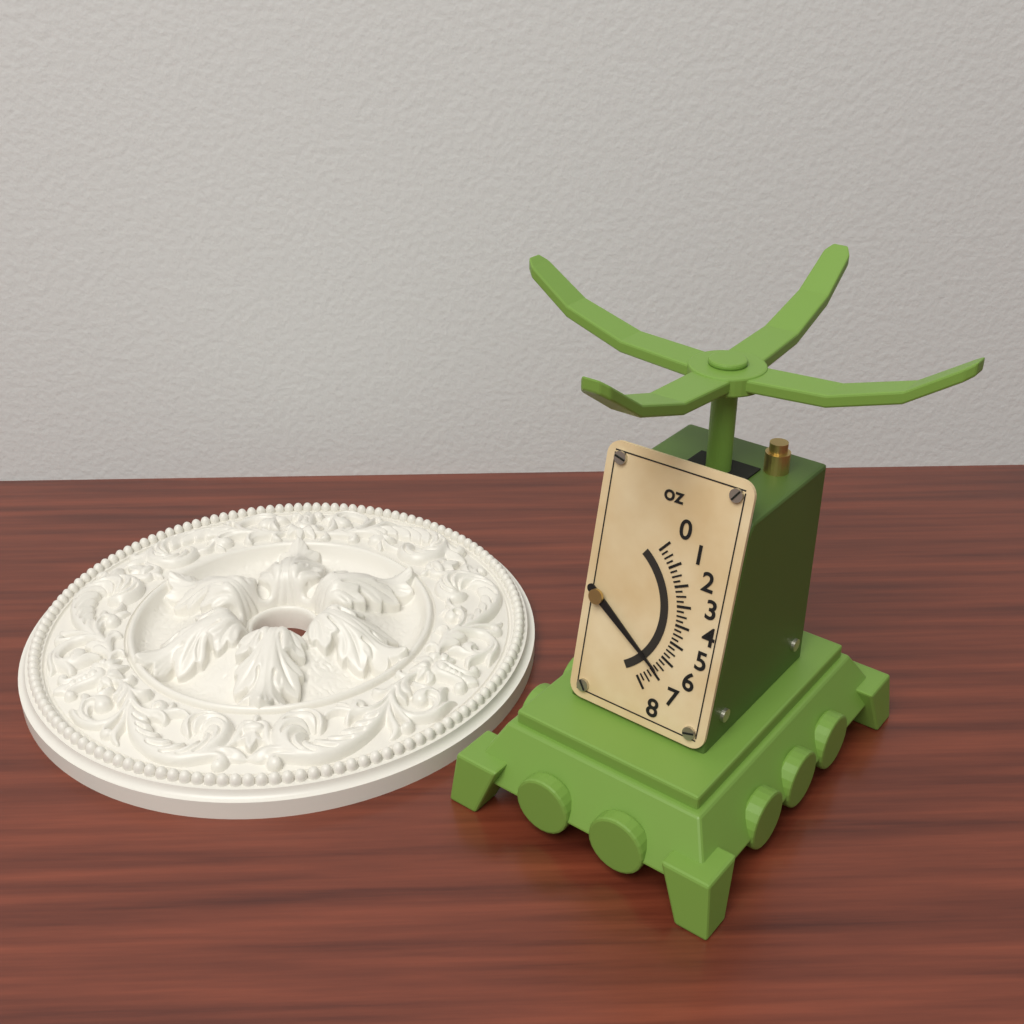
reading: 6.75 oz
